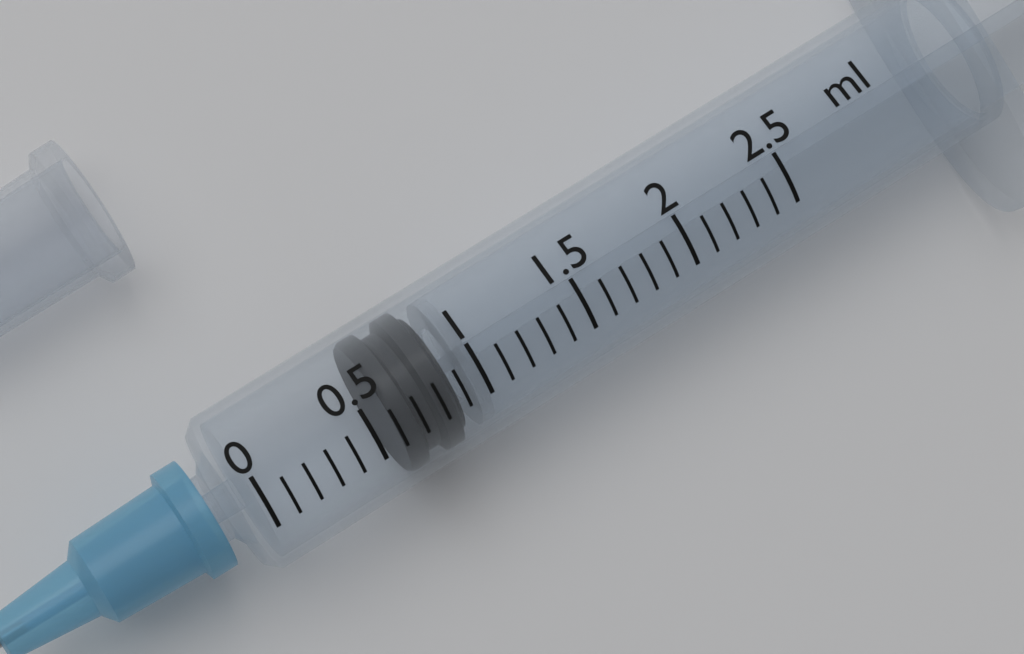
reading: 0.6 ml
